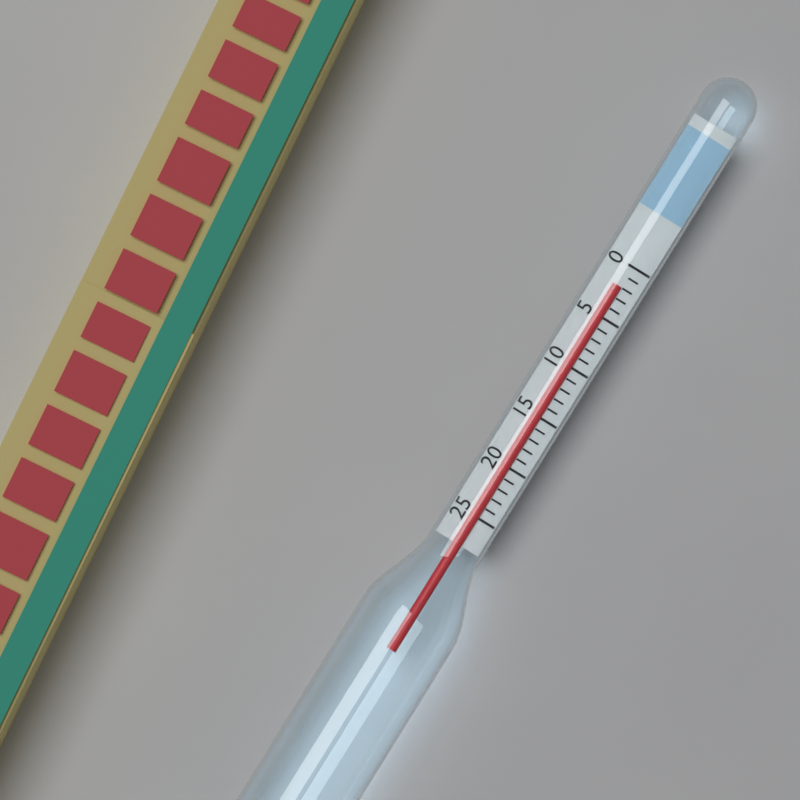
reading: 2 (no unit)
